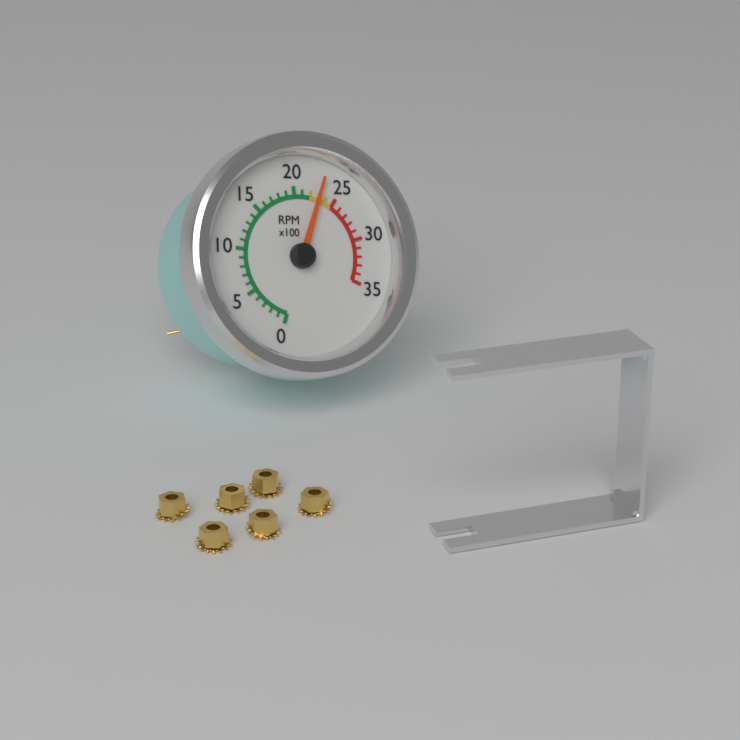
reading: 2300 RPM
